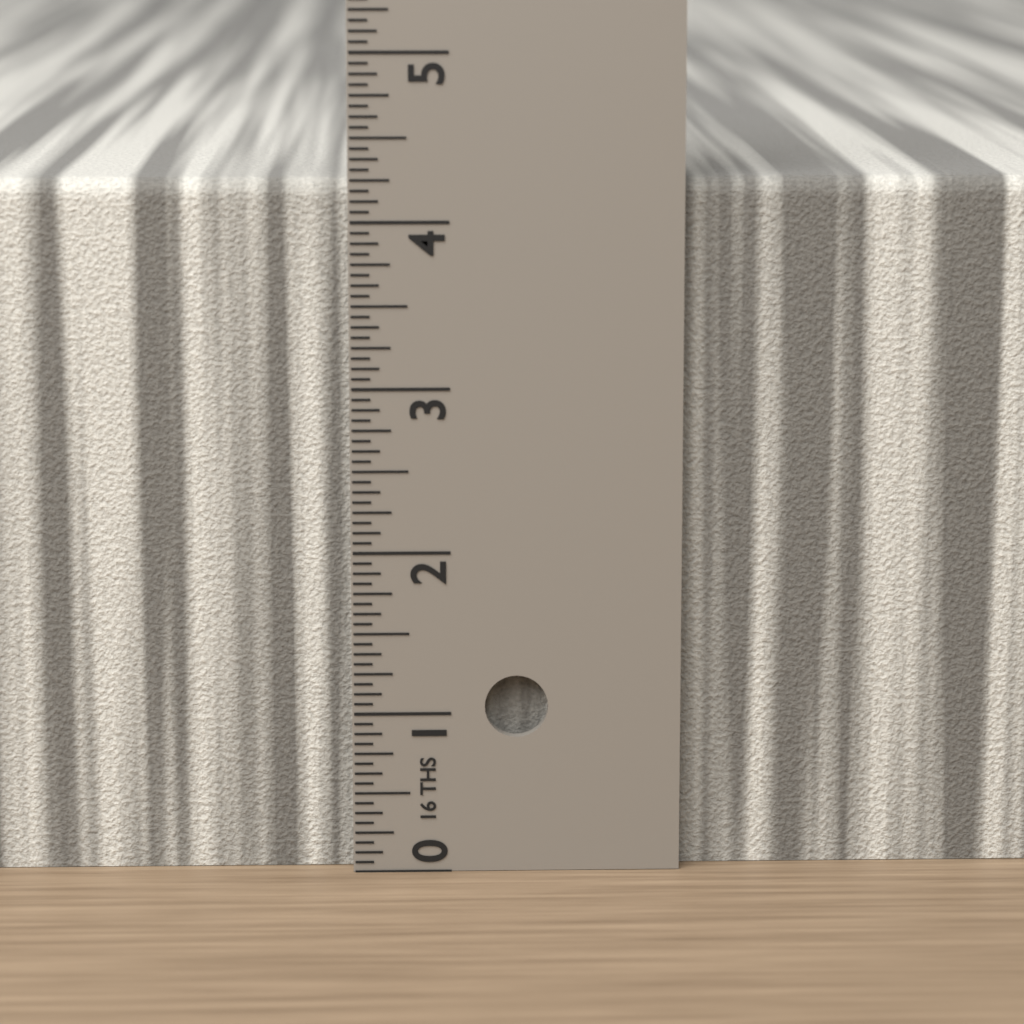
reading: 4.2500 in
